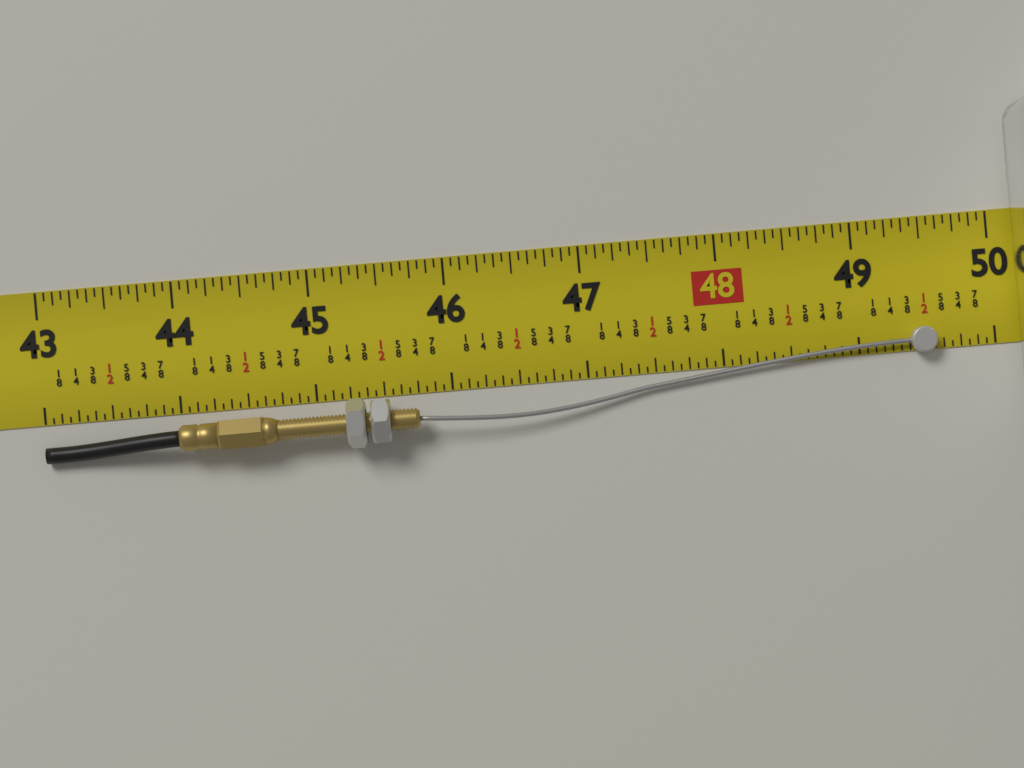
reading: 49.5625 in
